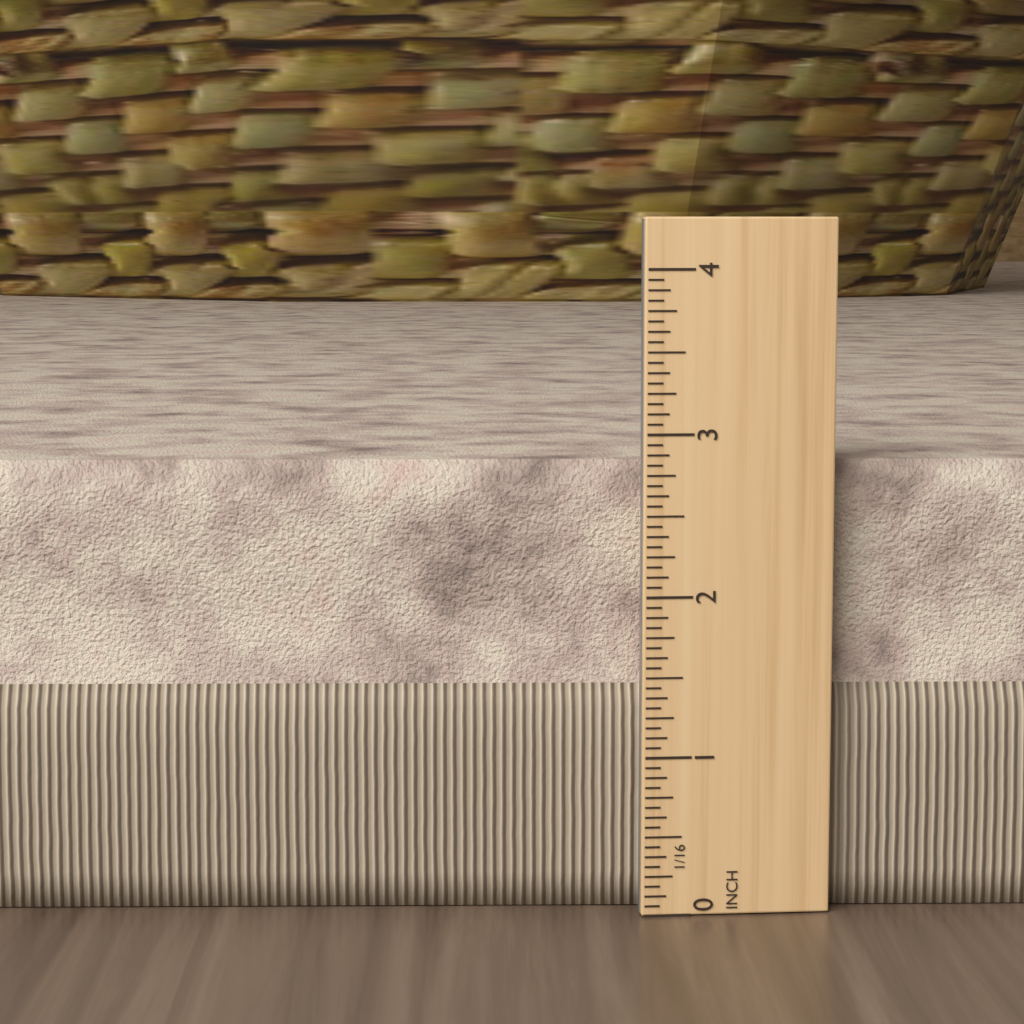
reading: 2.8125 in
